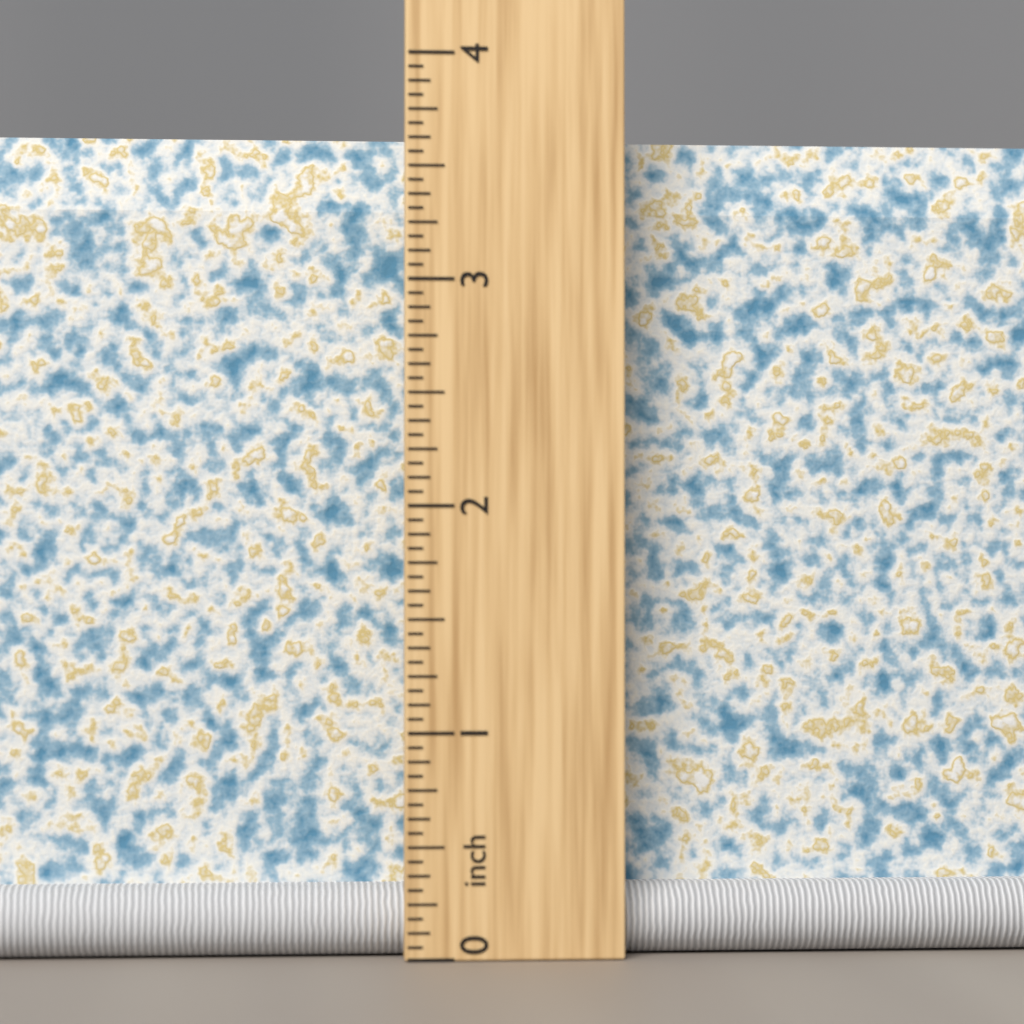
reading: 3.6875 inch
